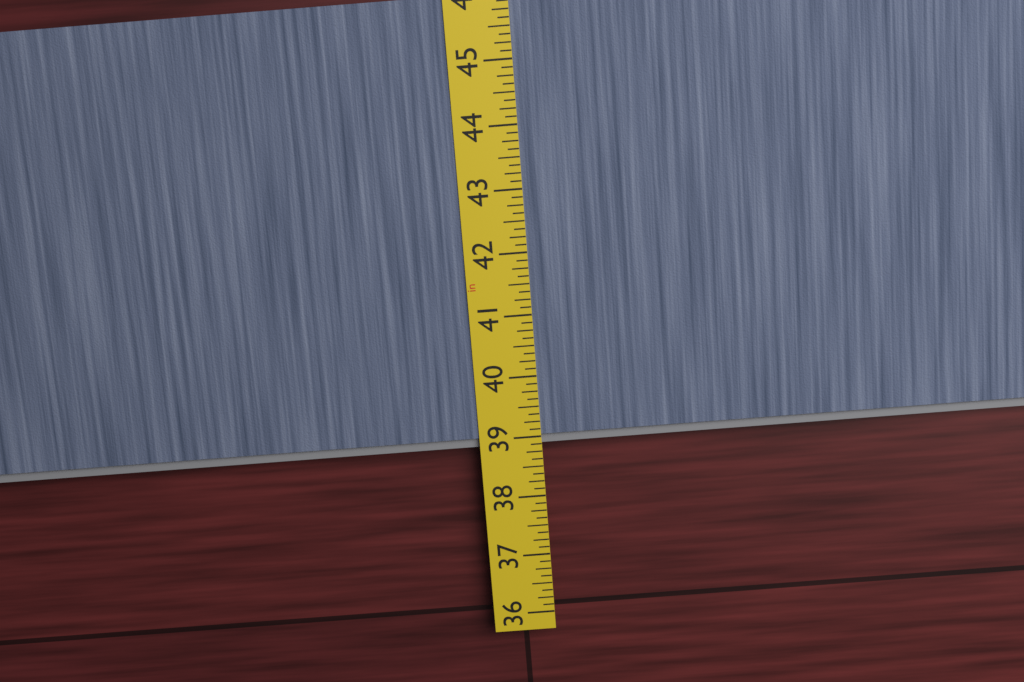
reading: 38.875 in
